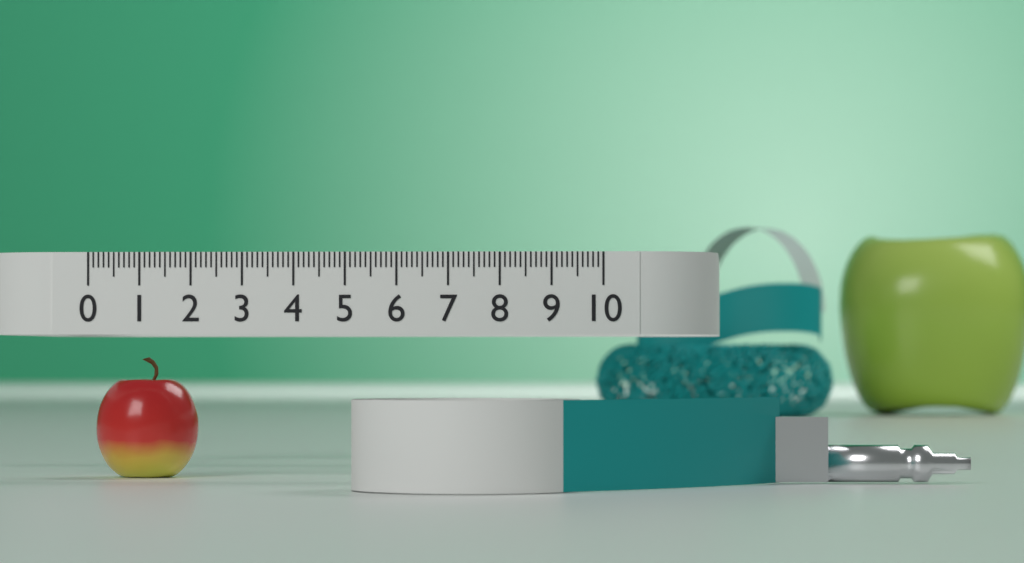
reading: 2.0 (no unit)
